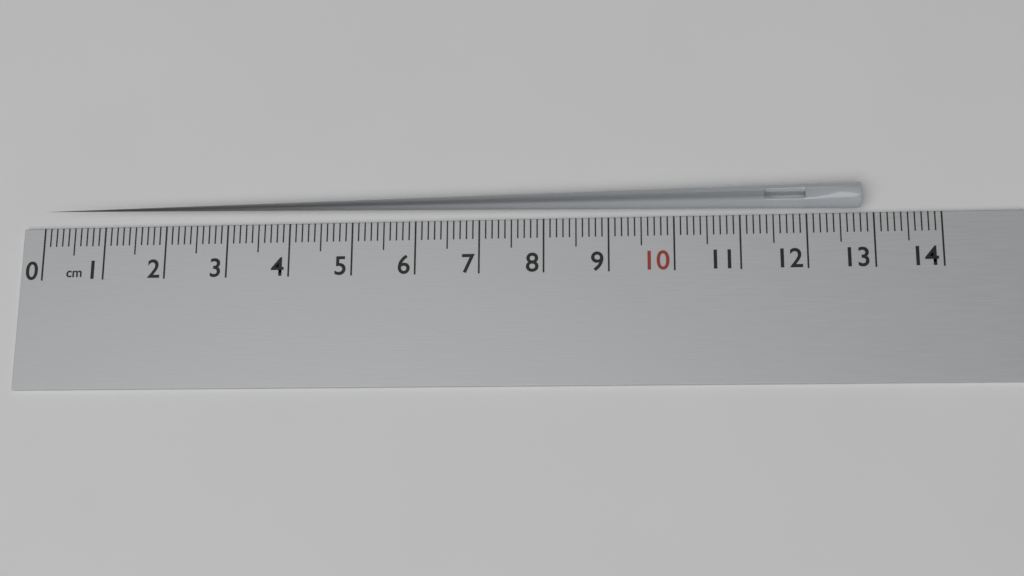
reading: 12.8 cm
